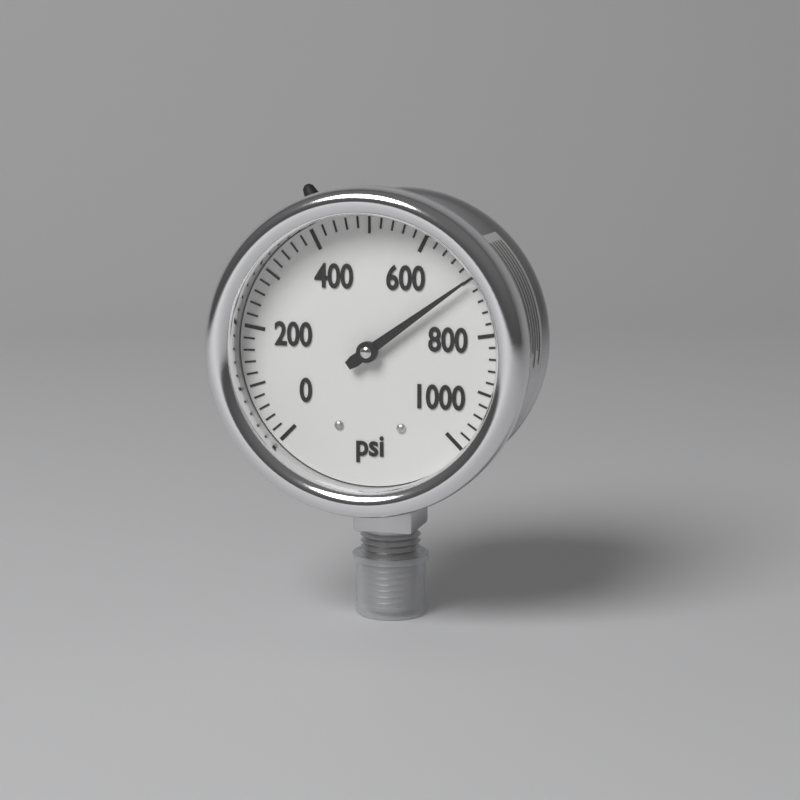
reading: 700 psi
